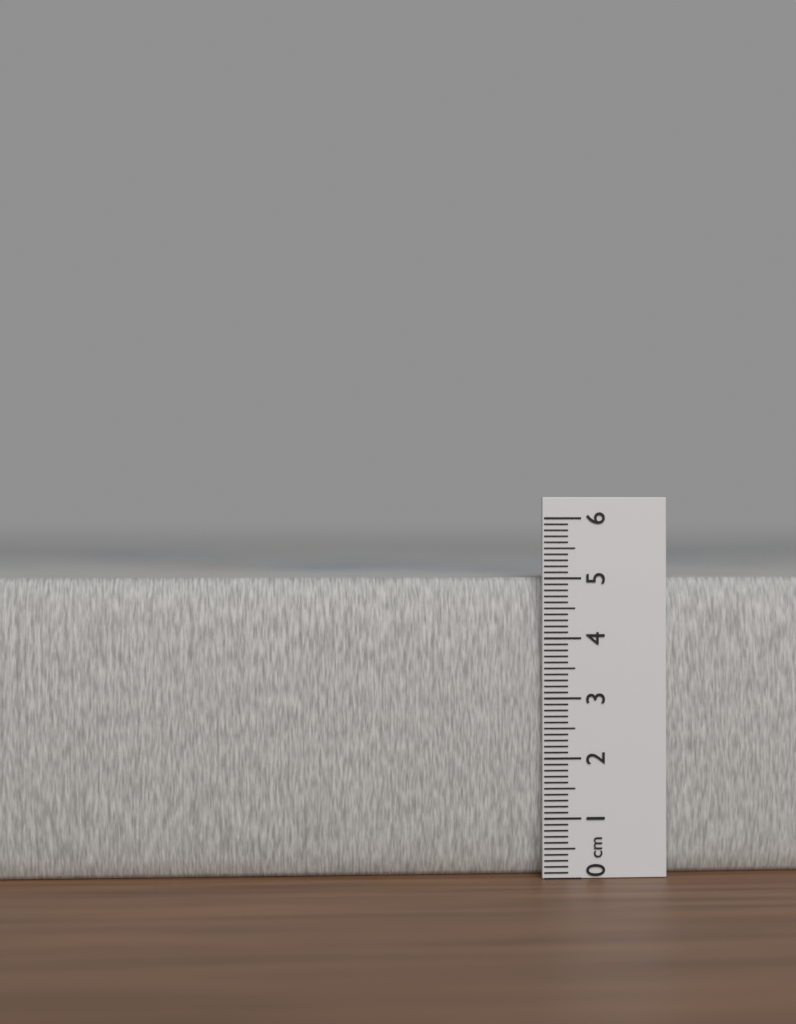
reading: 5.0 cm
